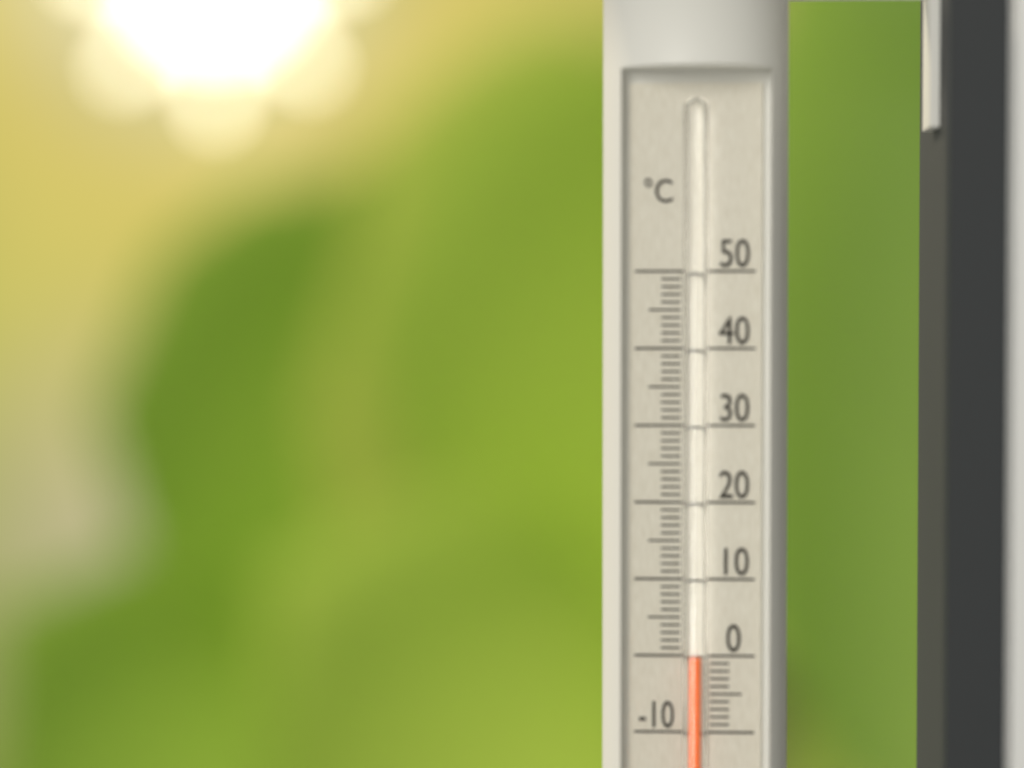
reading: 0 °C
